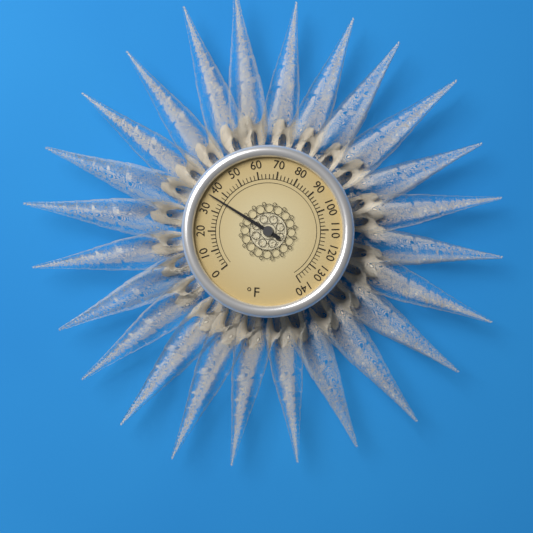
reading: 36 °F
